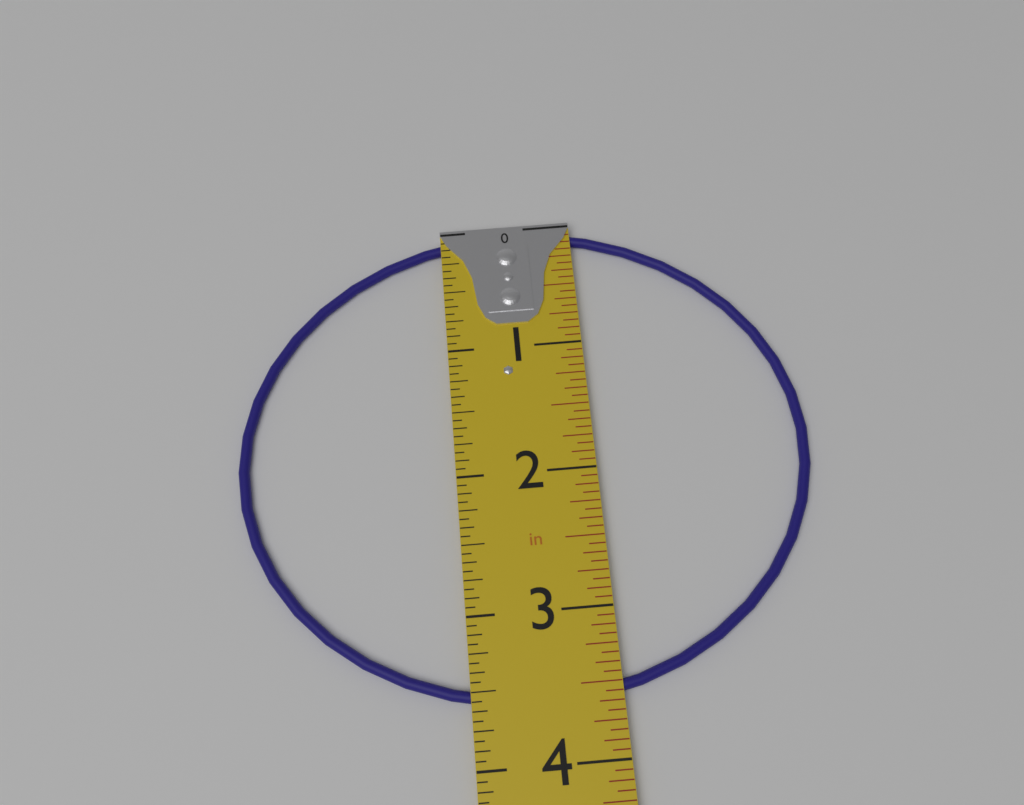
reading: 3.6250 in
